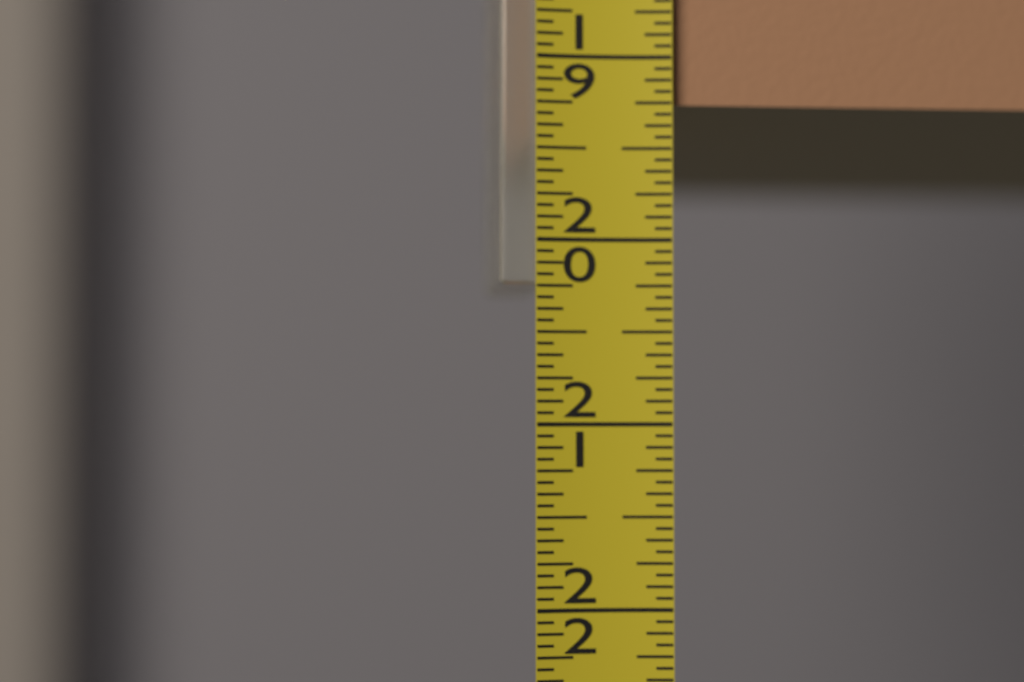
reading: 19.2500 (no unit)
